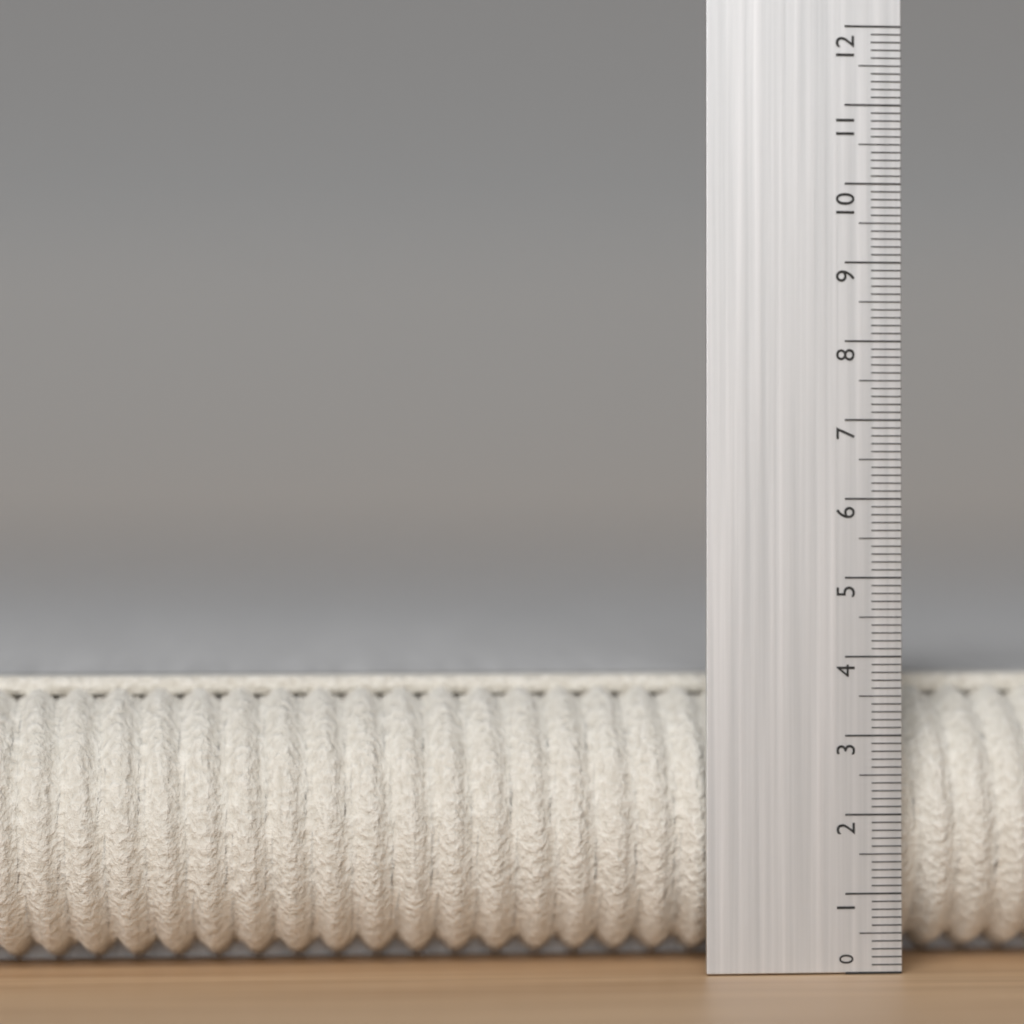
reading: 3.7 (no unit)
